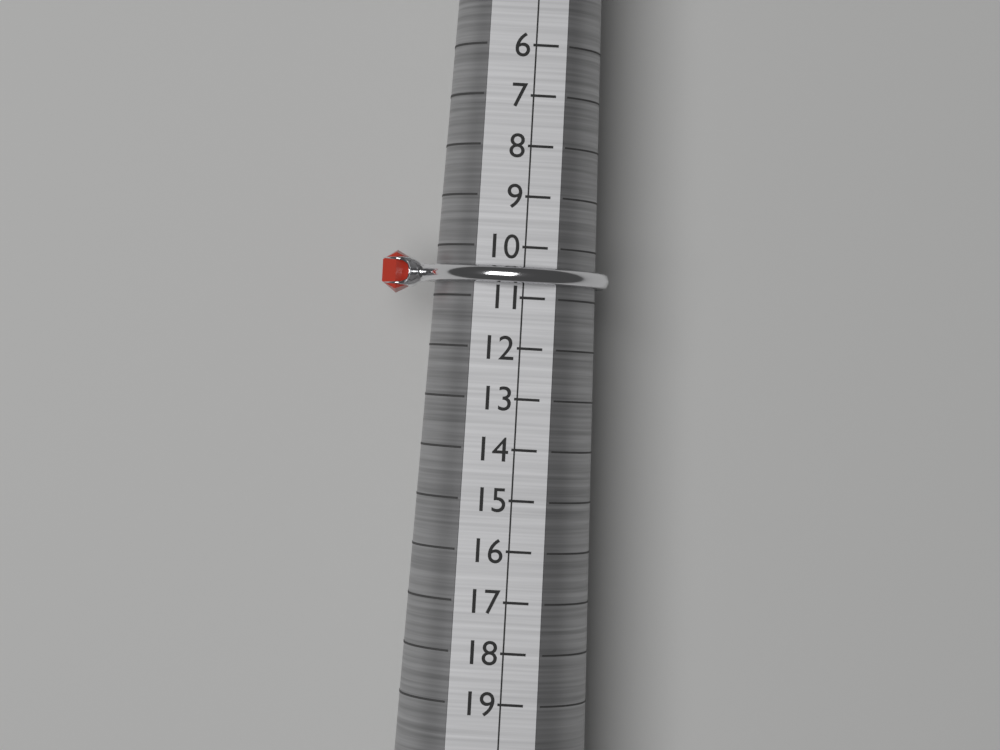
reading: 11 (no unit)
